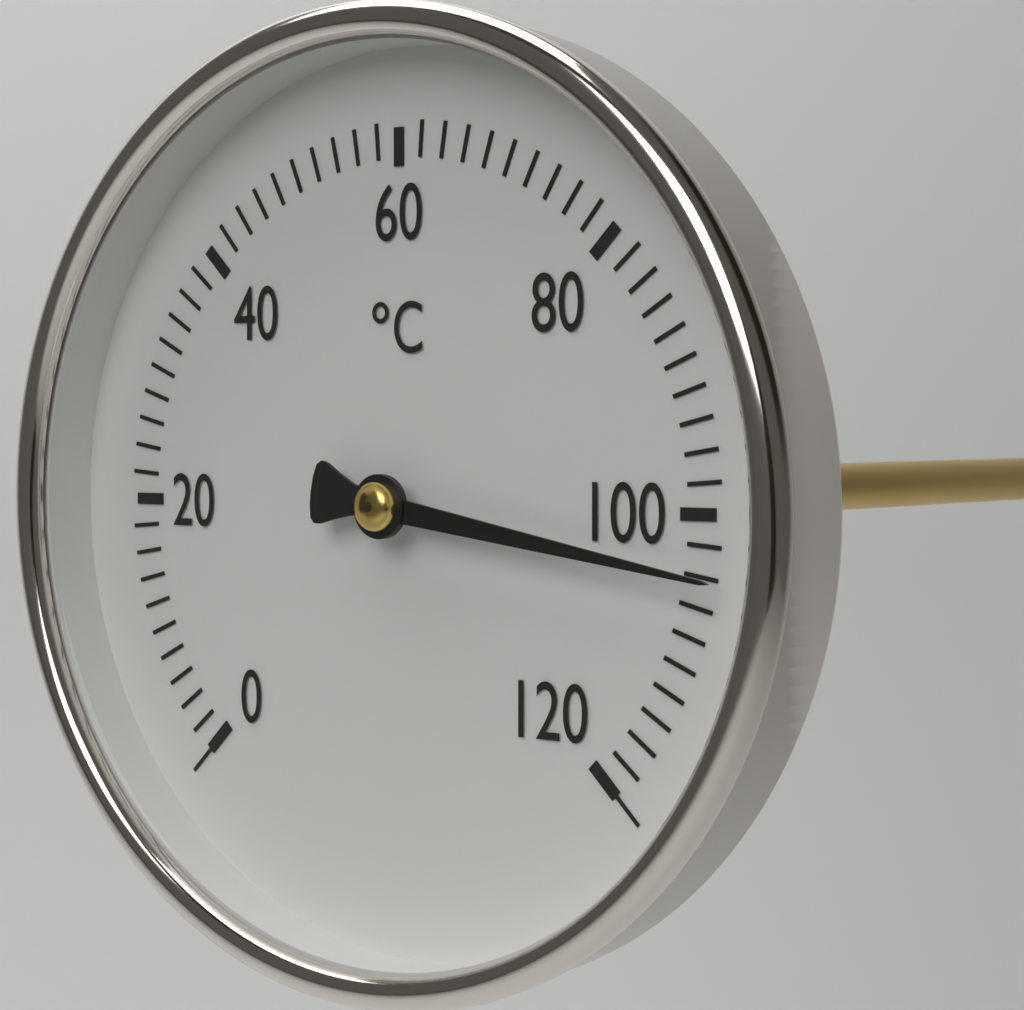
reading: 104 °C
